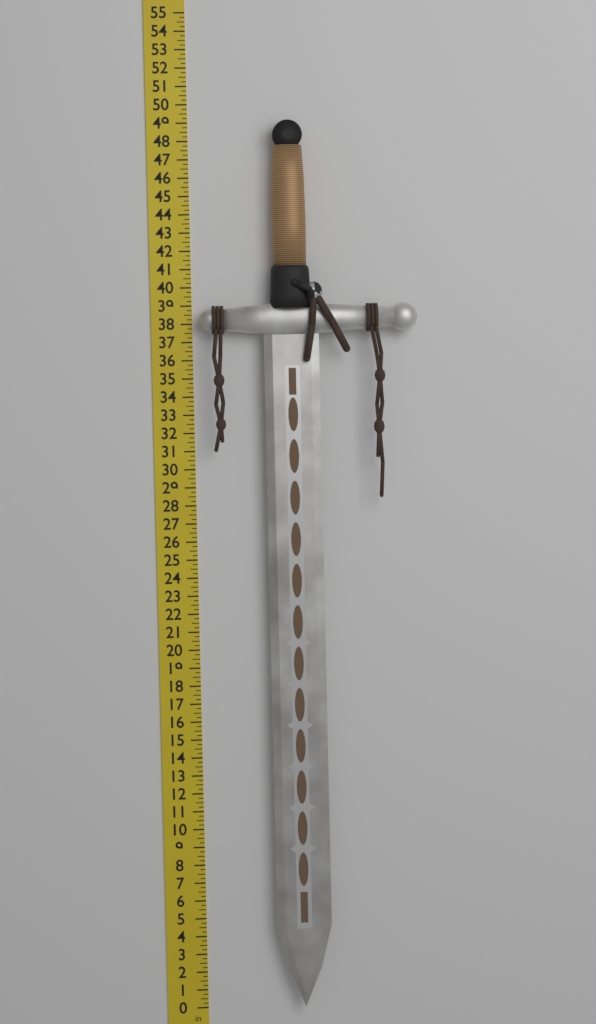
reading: 49.00 in
